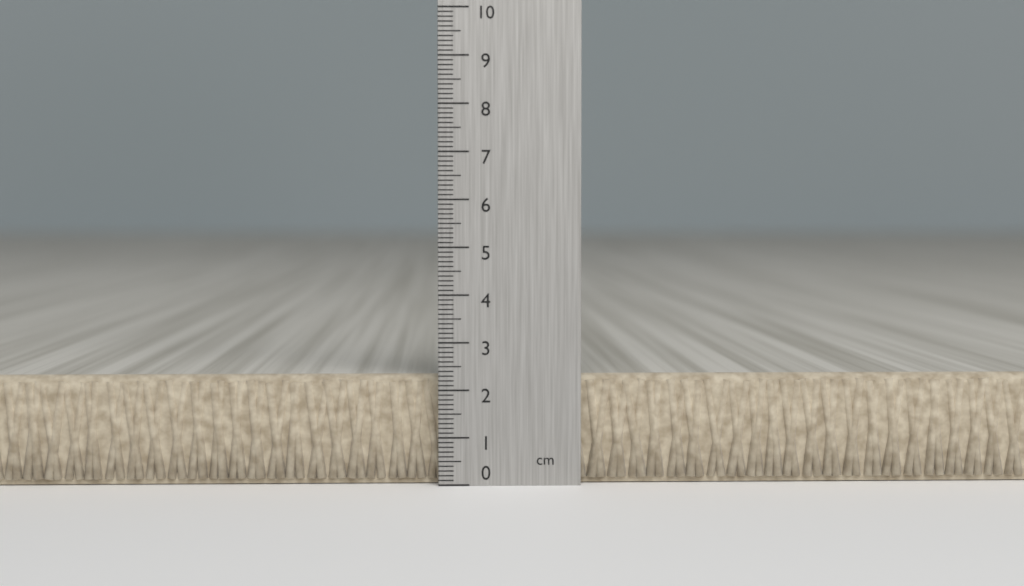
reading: 2.3 cm
